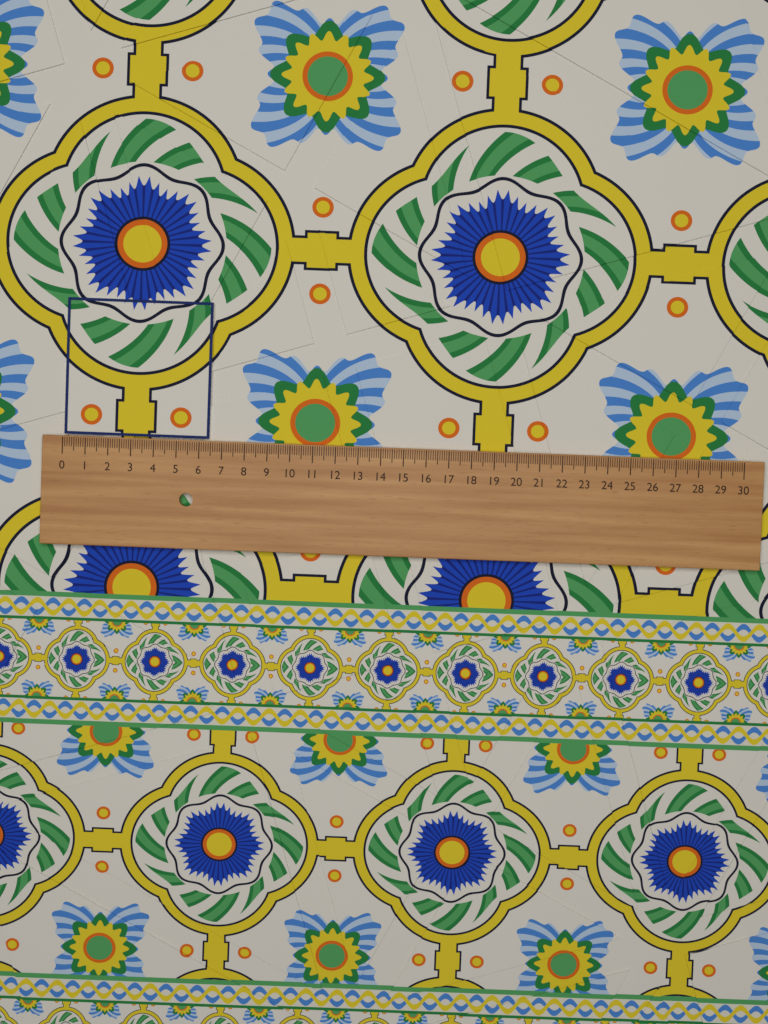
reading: 6.4 (no unit)
